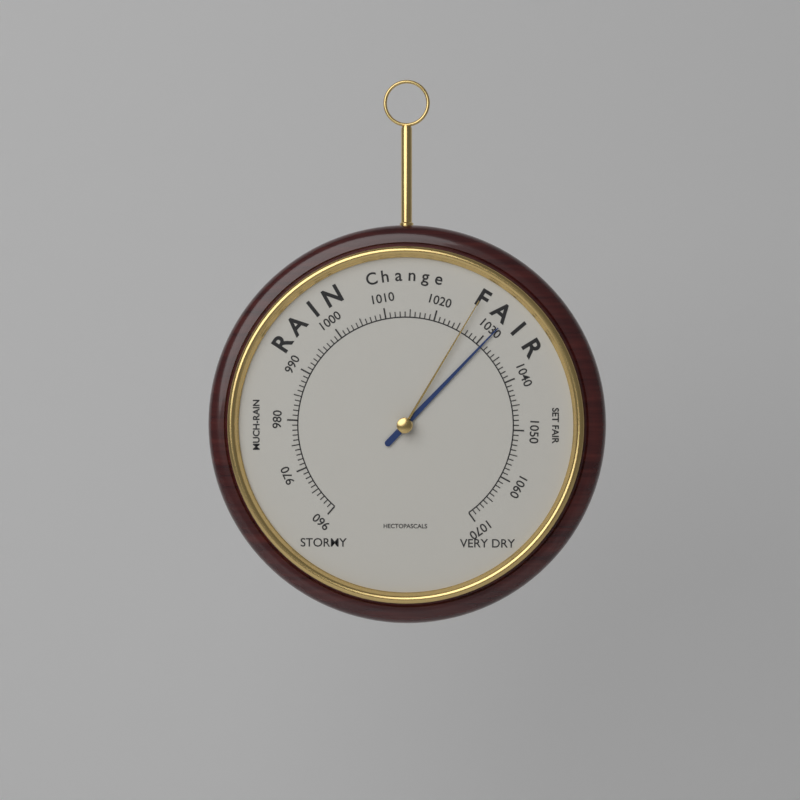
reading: 1031 hPa
